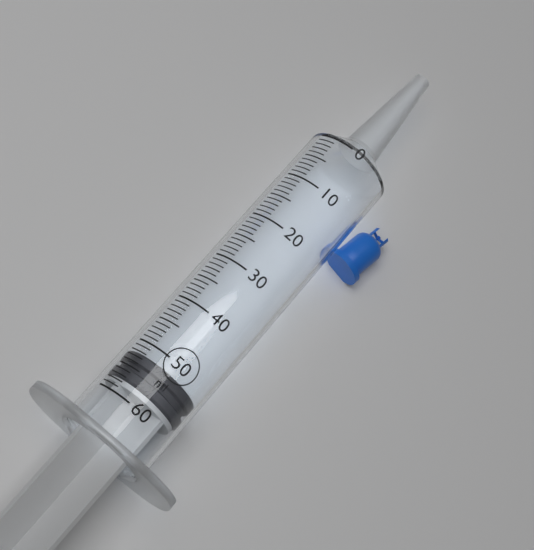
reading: 52 ml
